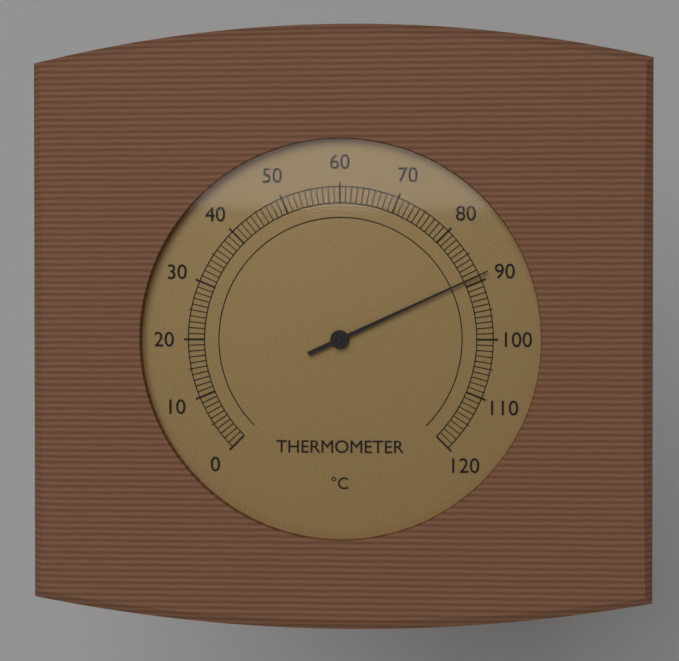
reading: 89 °C
